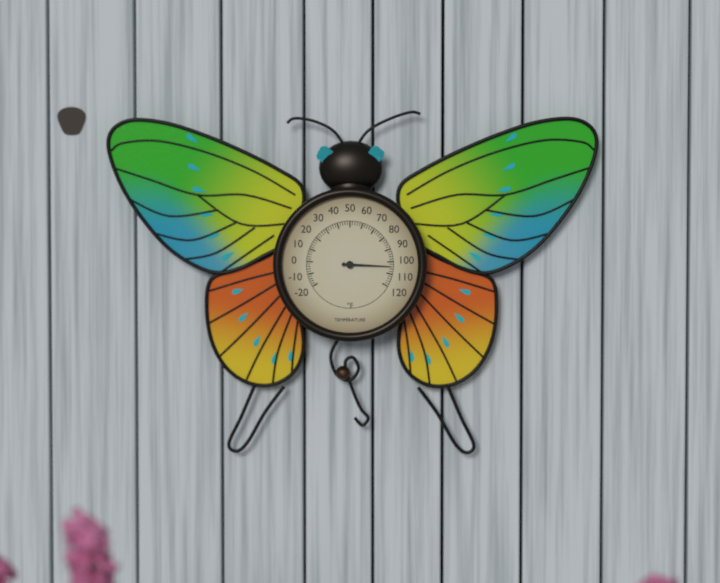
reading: 104 °F
